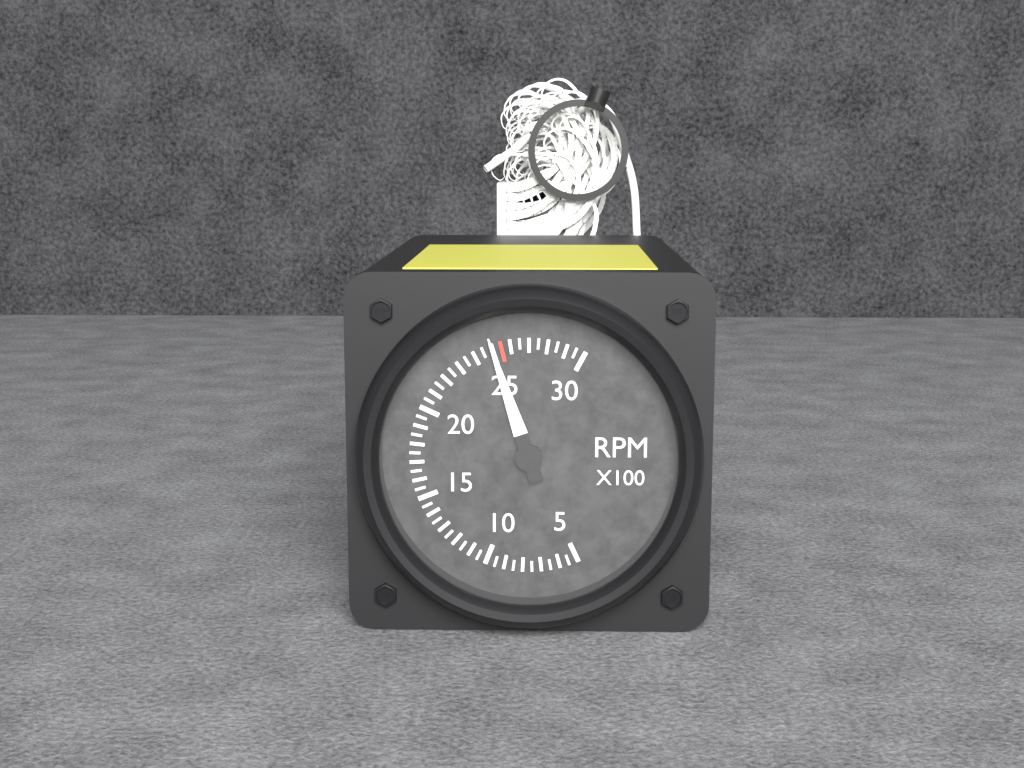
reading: 2500 RPM
